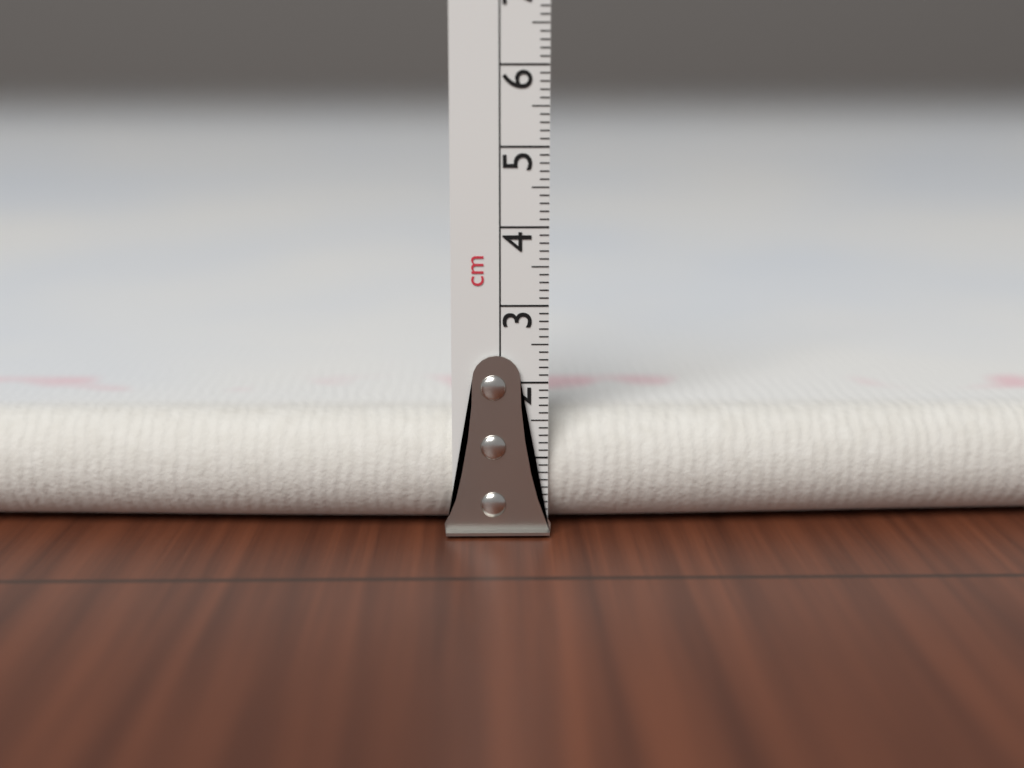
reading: 1.5 cm
